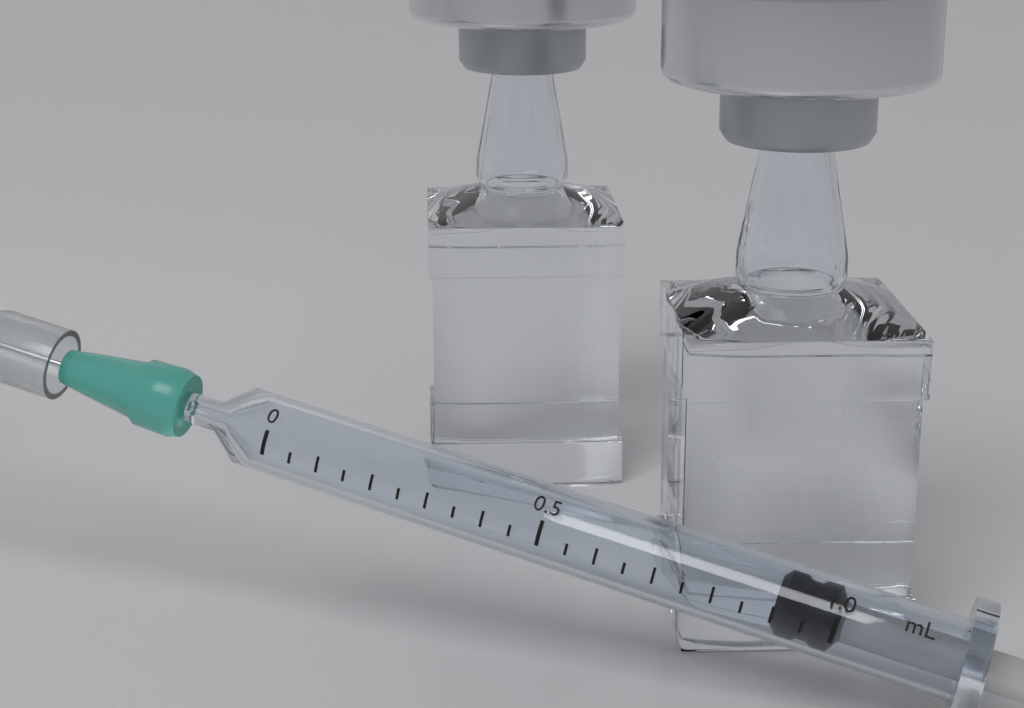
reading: 0.90 mL
